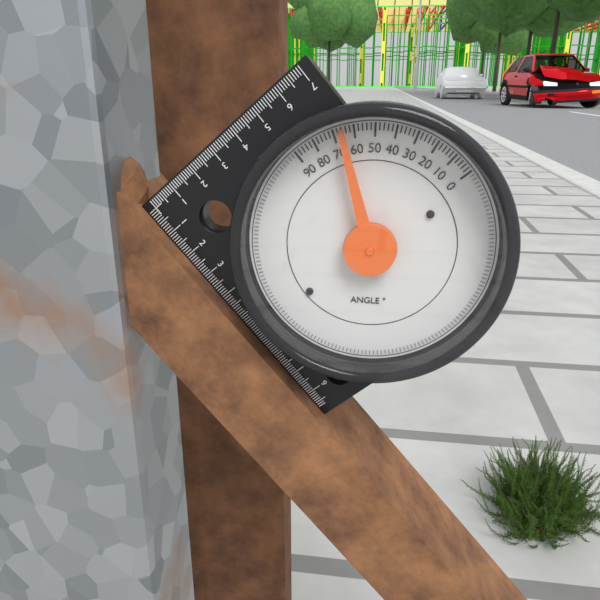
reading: 66 °
